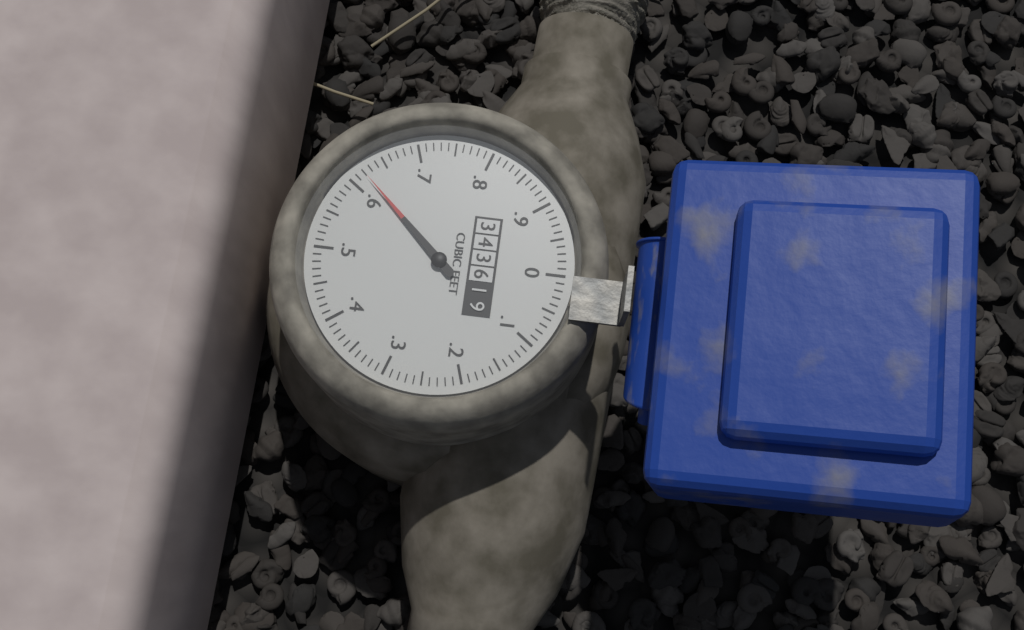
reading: 0.62 cubic feet
